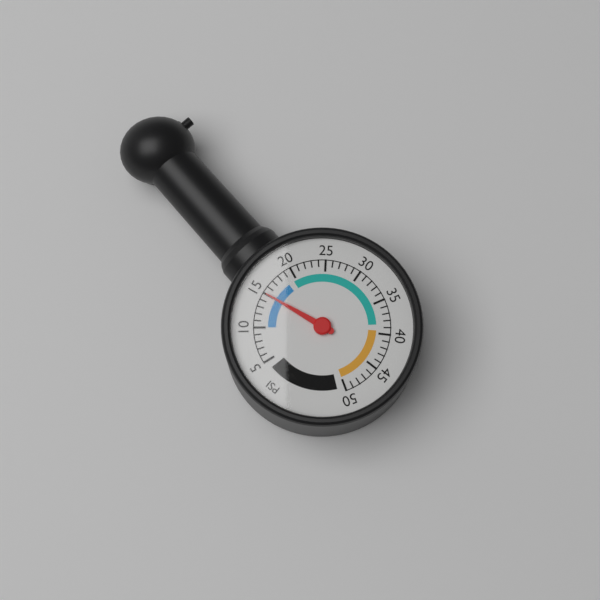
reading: 15 psi
